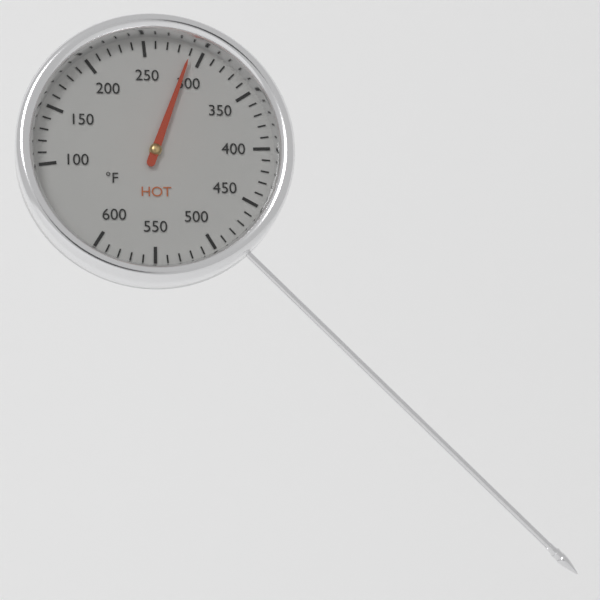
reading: 290 °F
